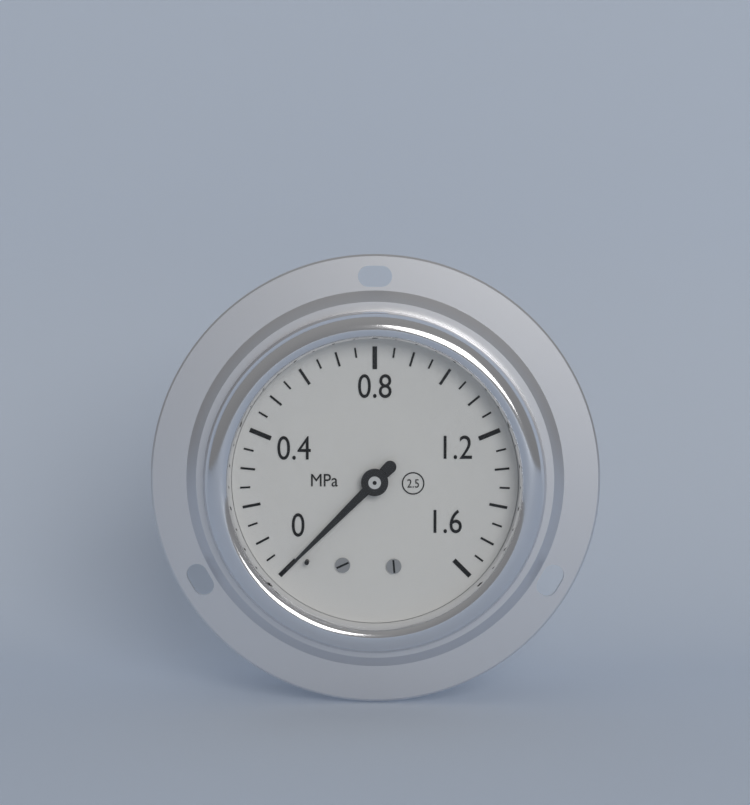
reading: 0.00 MPa
